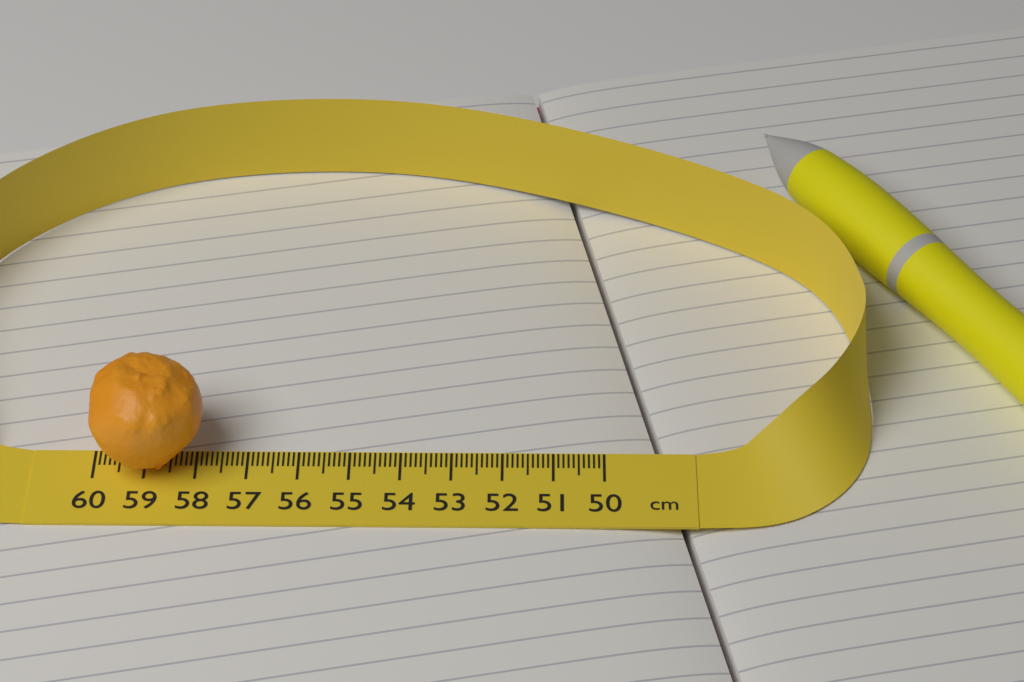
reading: 57.8 cm
